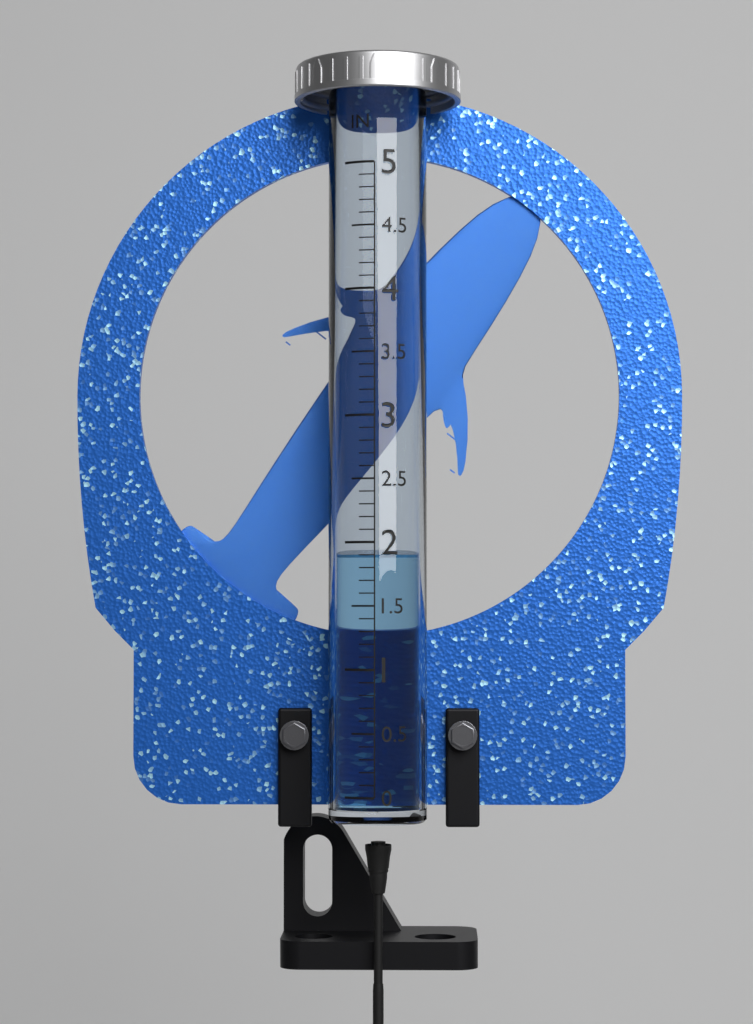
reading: 1.9 in
